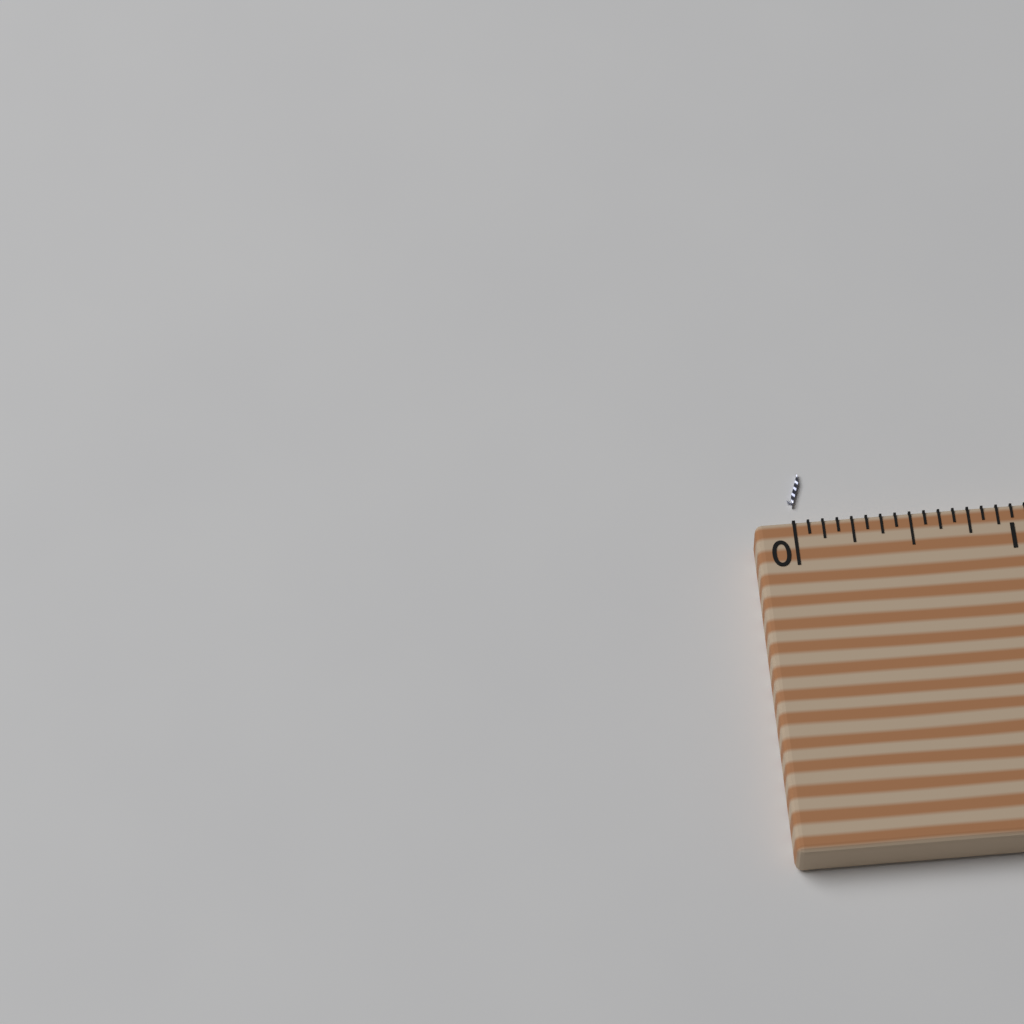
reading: 0.0625 (no unit)
